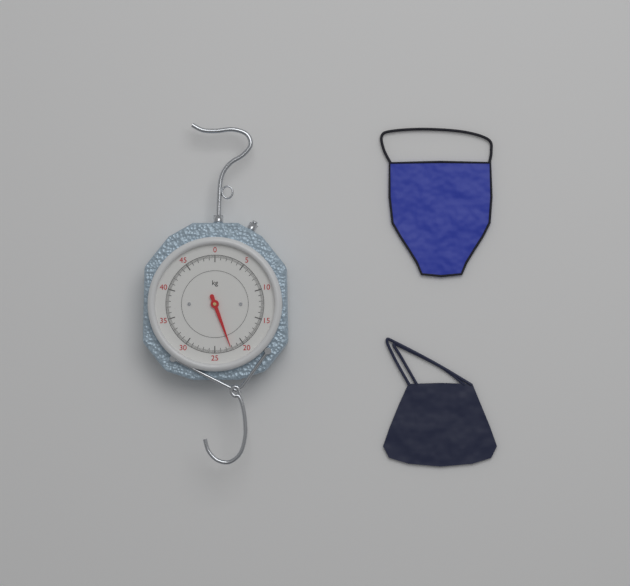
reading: 22.2 kg
